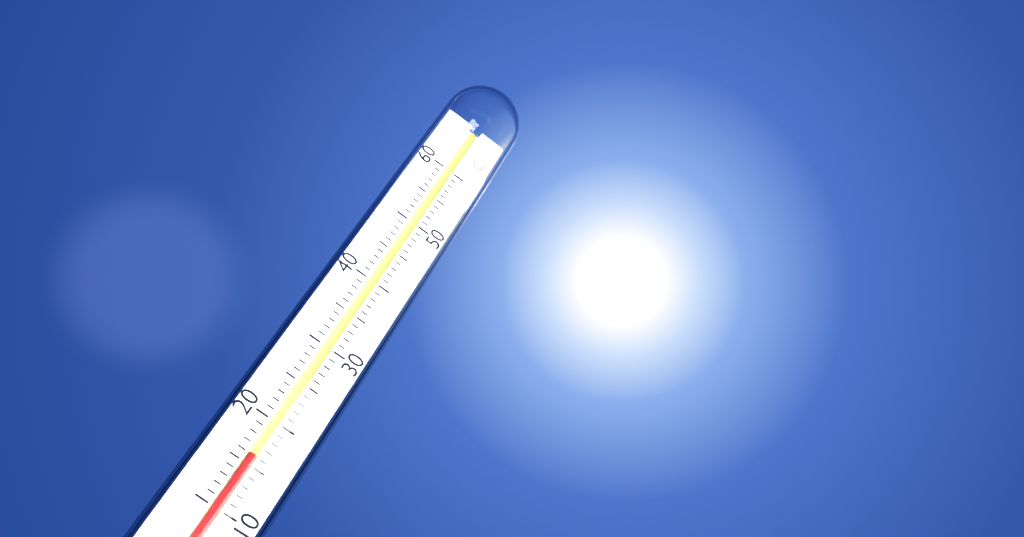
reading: 16 °C
